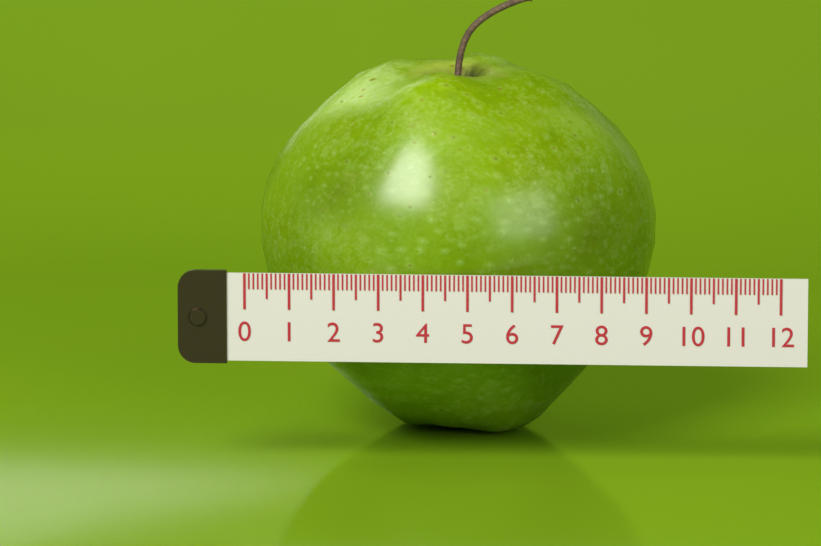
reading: 9.1 (no unit)
